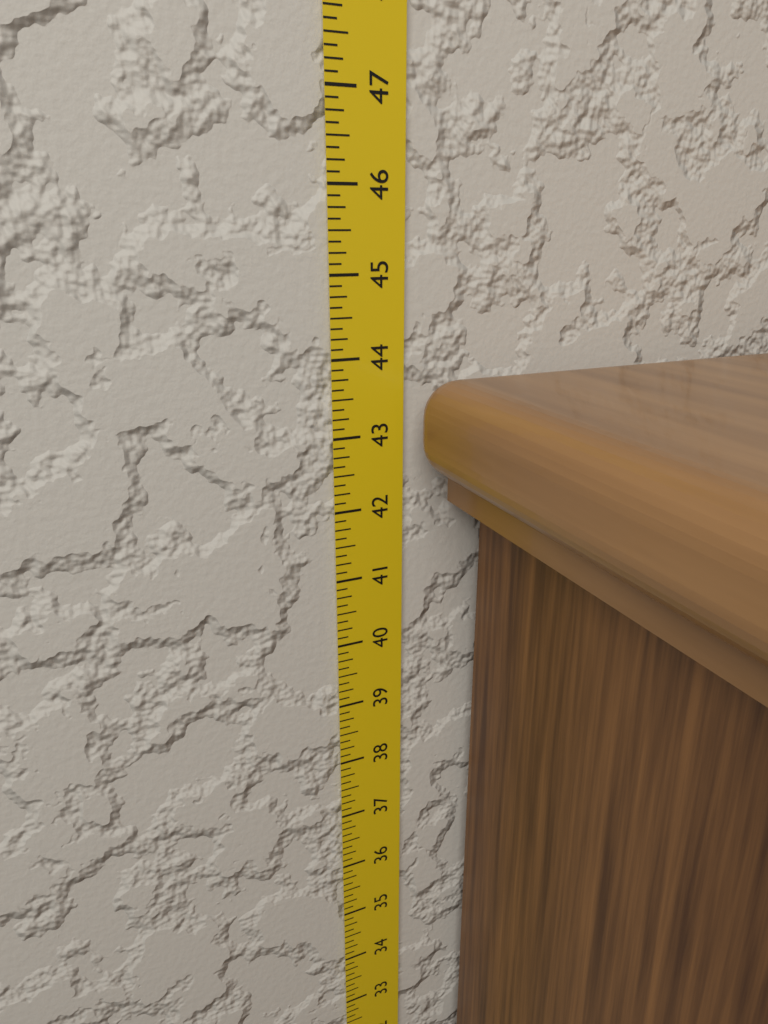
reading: 43.750 in
